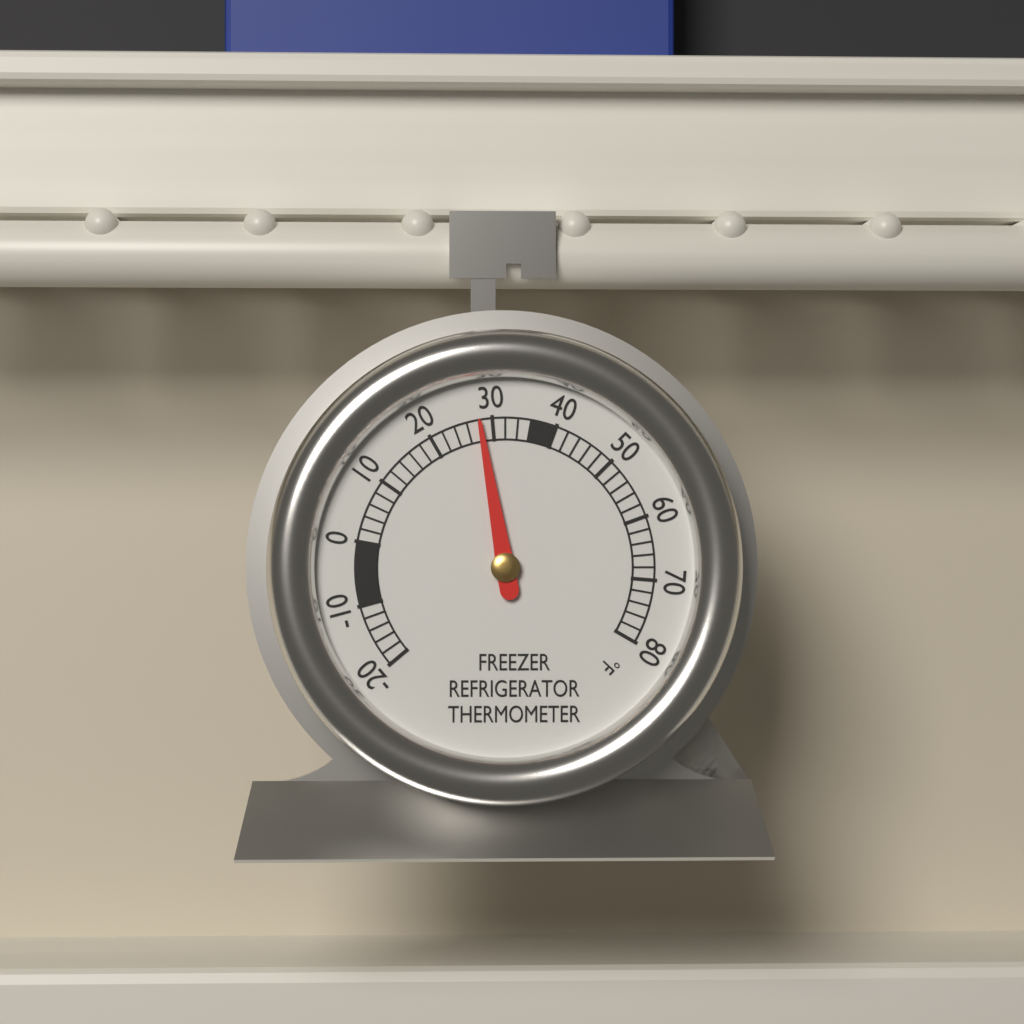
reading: 28 °F
